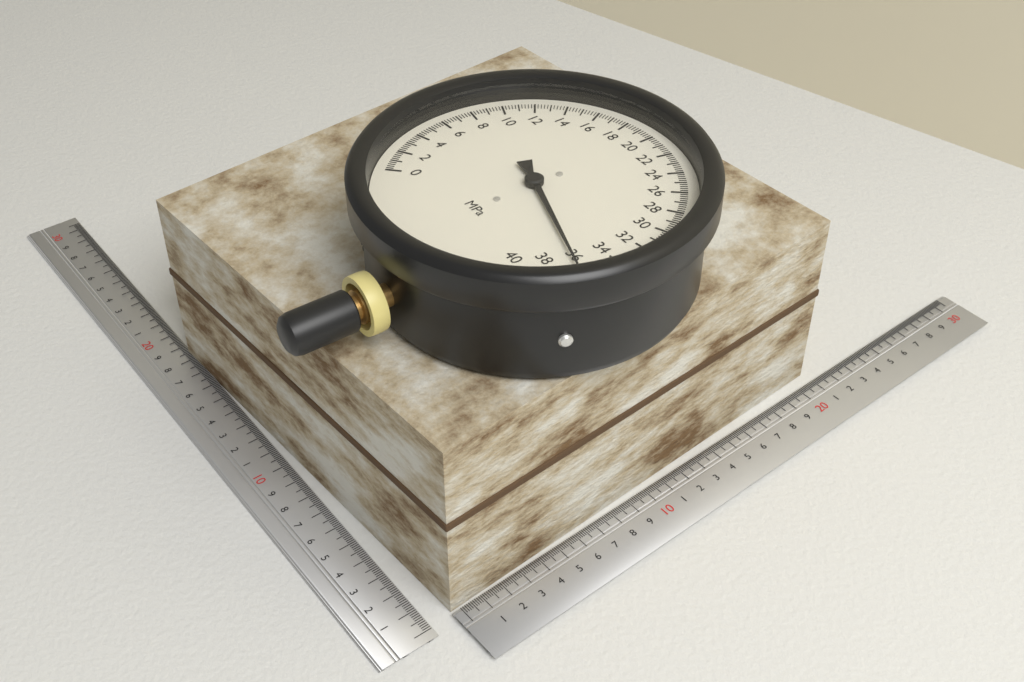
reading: 36.2 MPa
